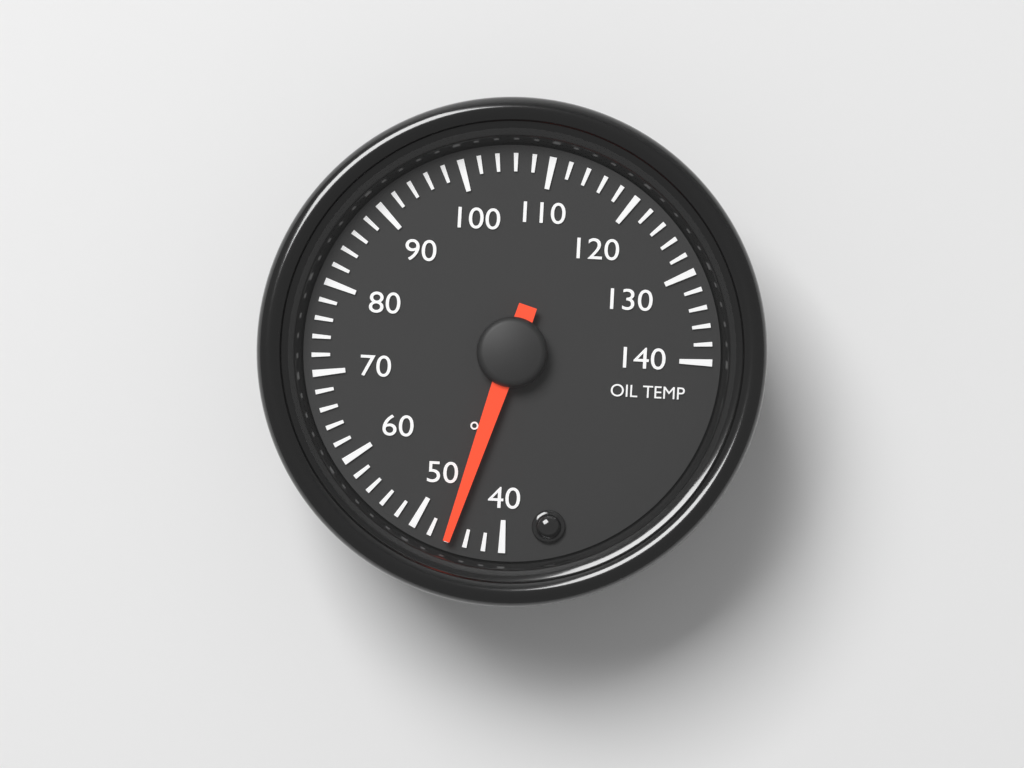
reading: 46 °C
